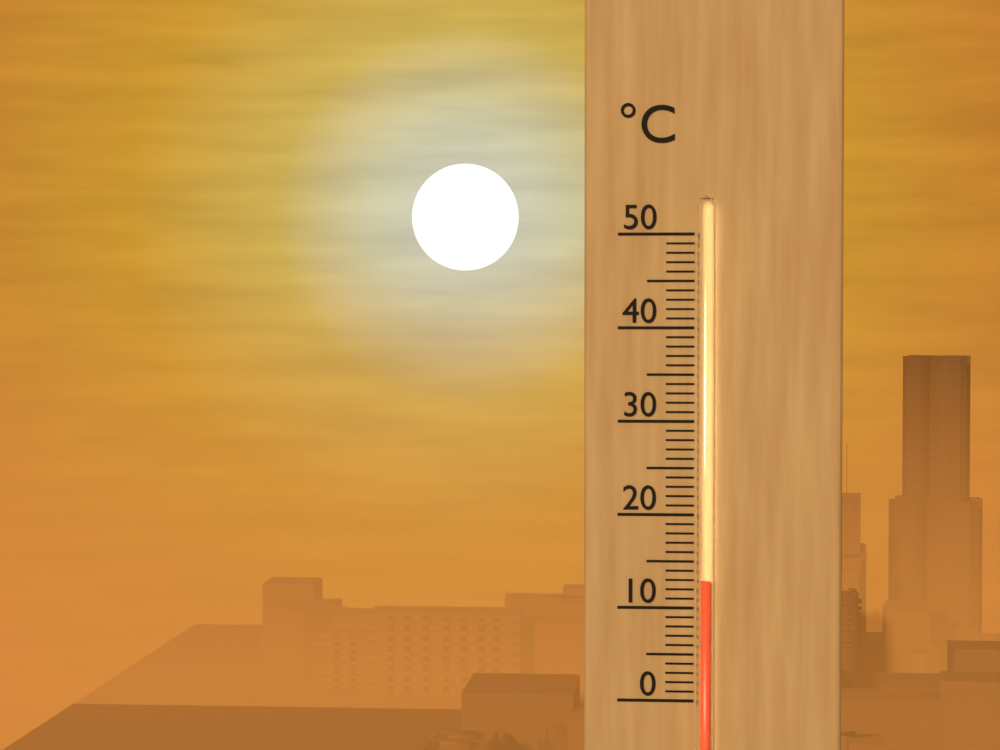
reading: 13 °C
